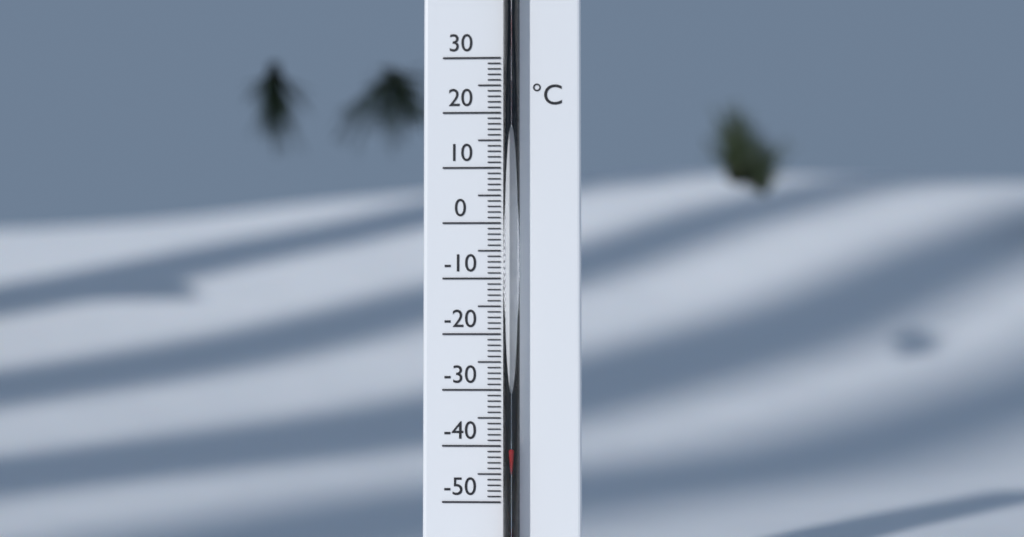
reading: -40 °C
